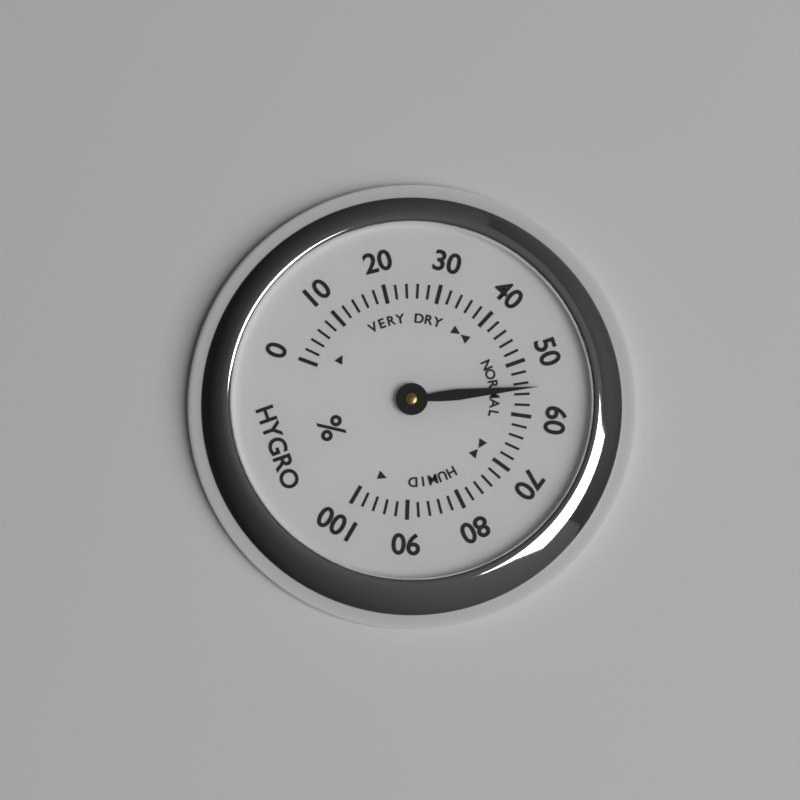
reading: 55 %
